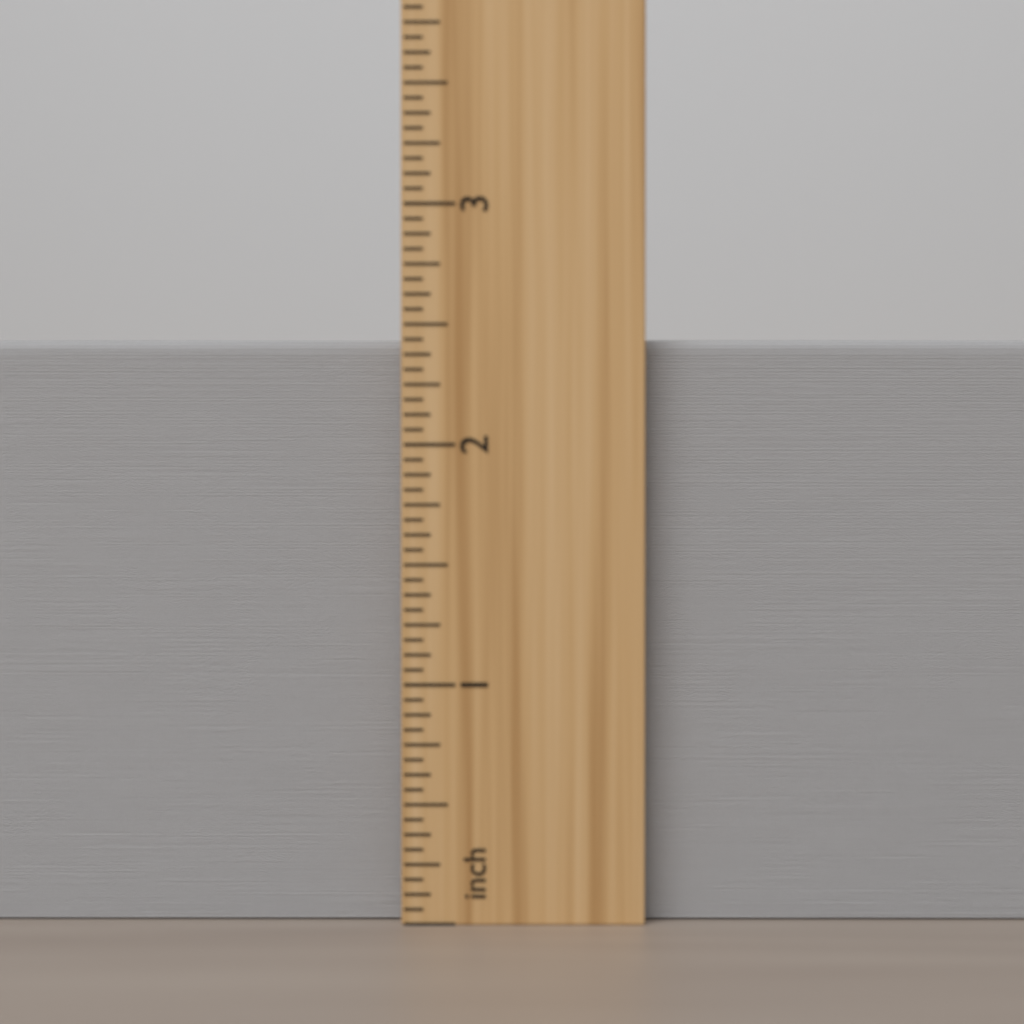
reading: 2.4375 inch
